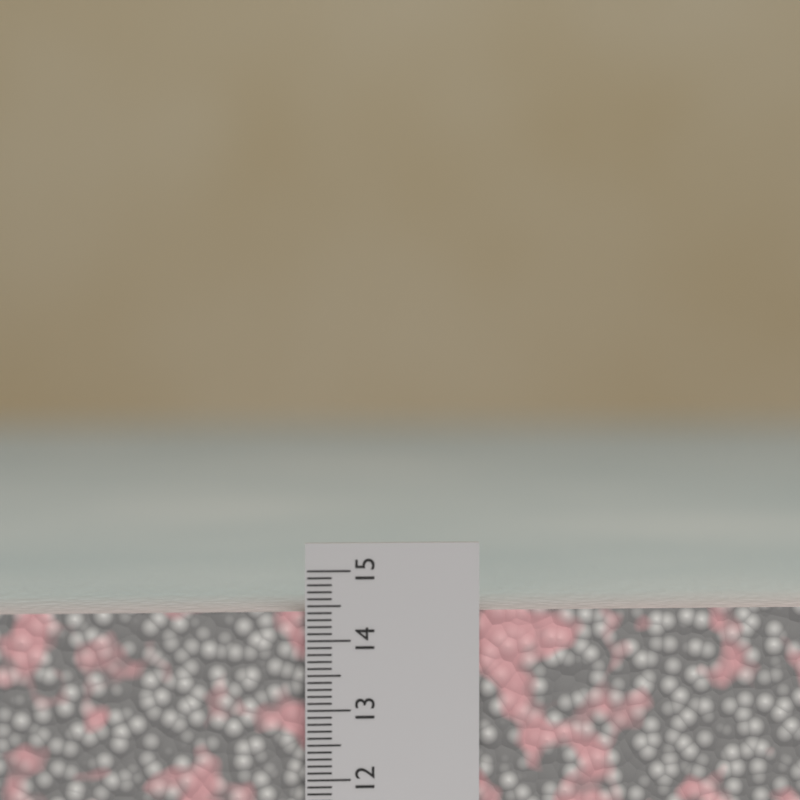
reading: 14.4 cm
